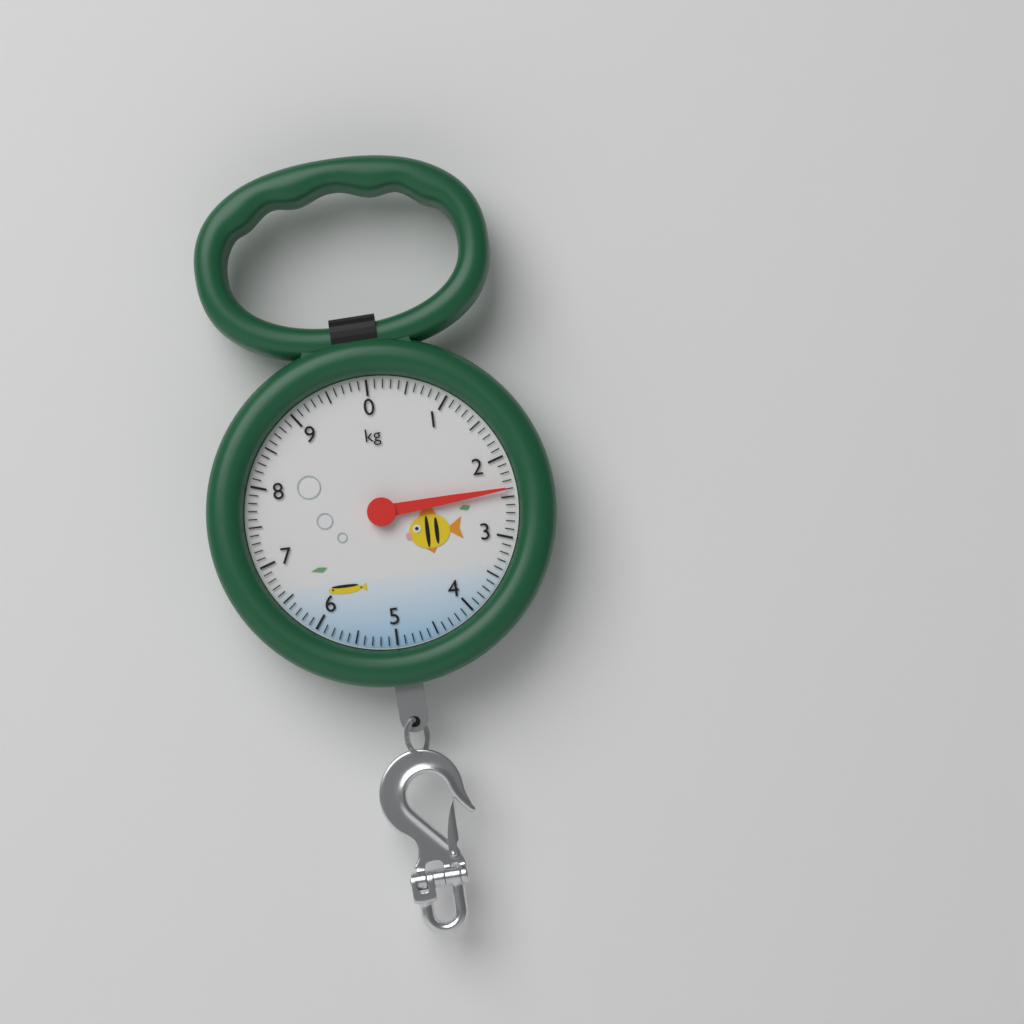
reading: 2.4 kg
